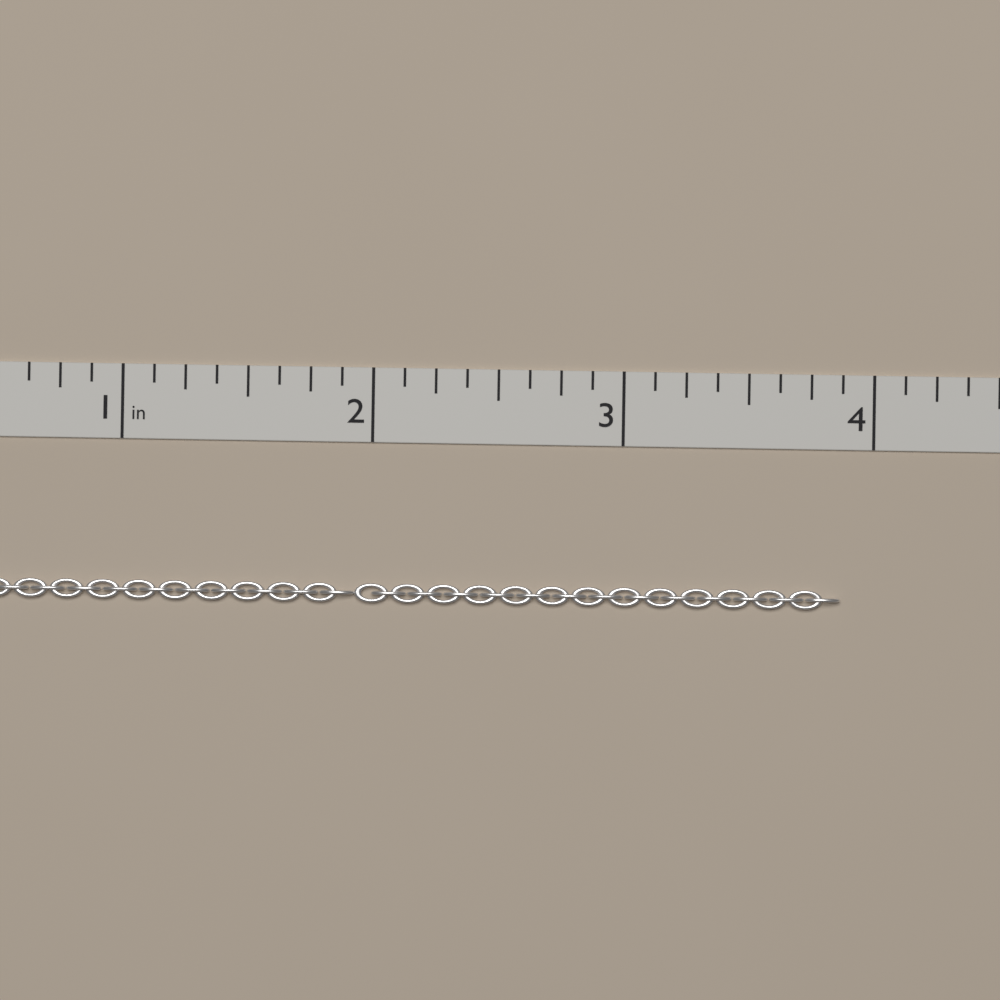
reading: 3.875 in
